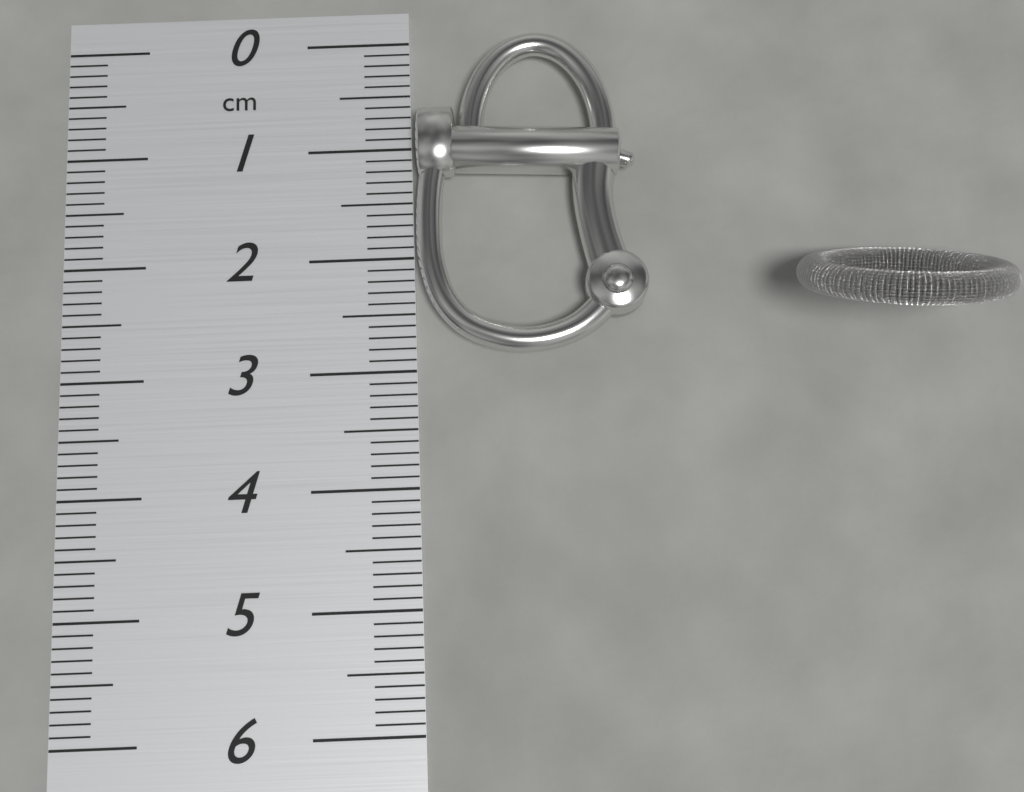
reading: 2.9 cm
